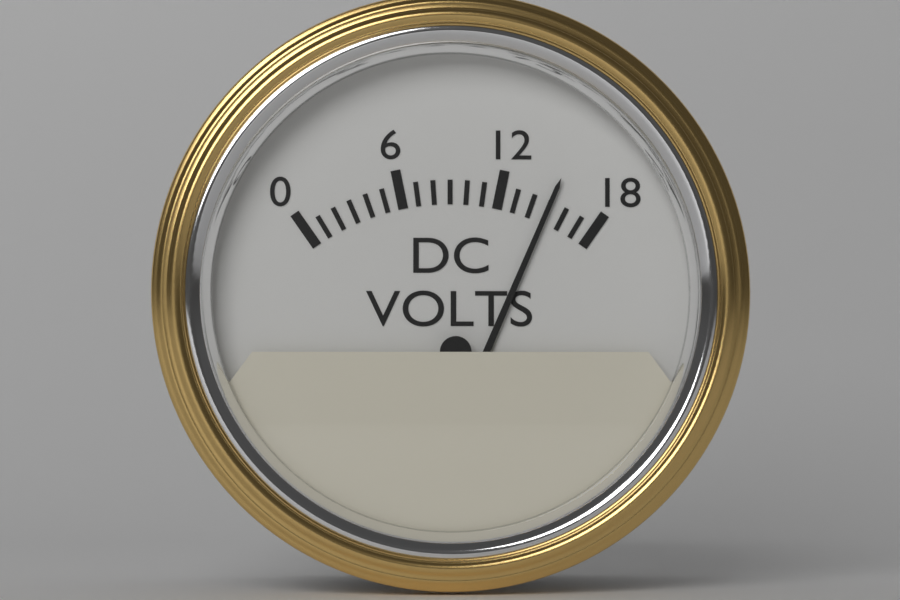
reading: 15 V
